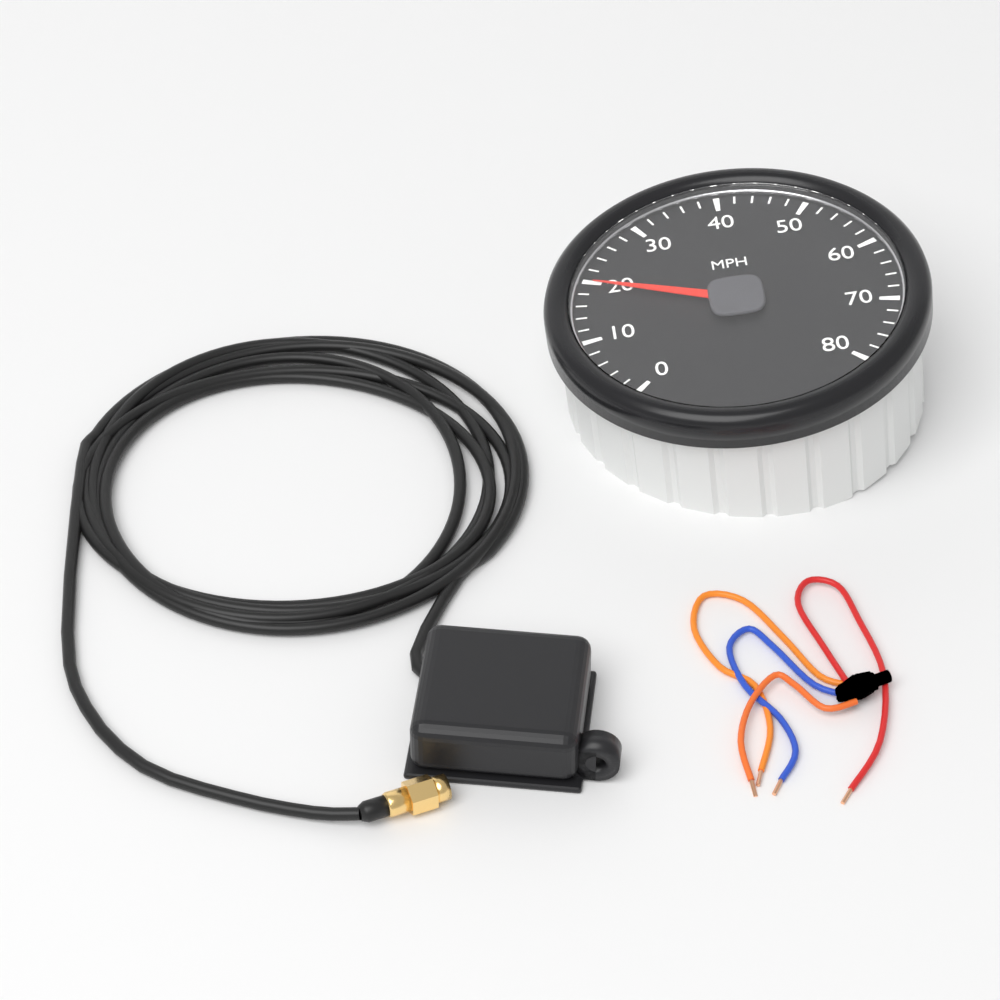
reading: 20 MPH
